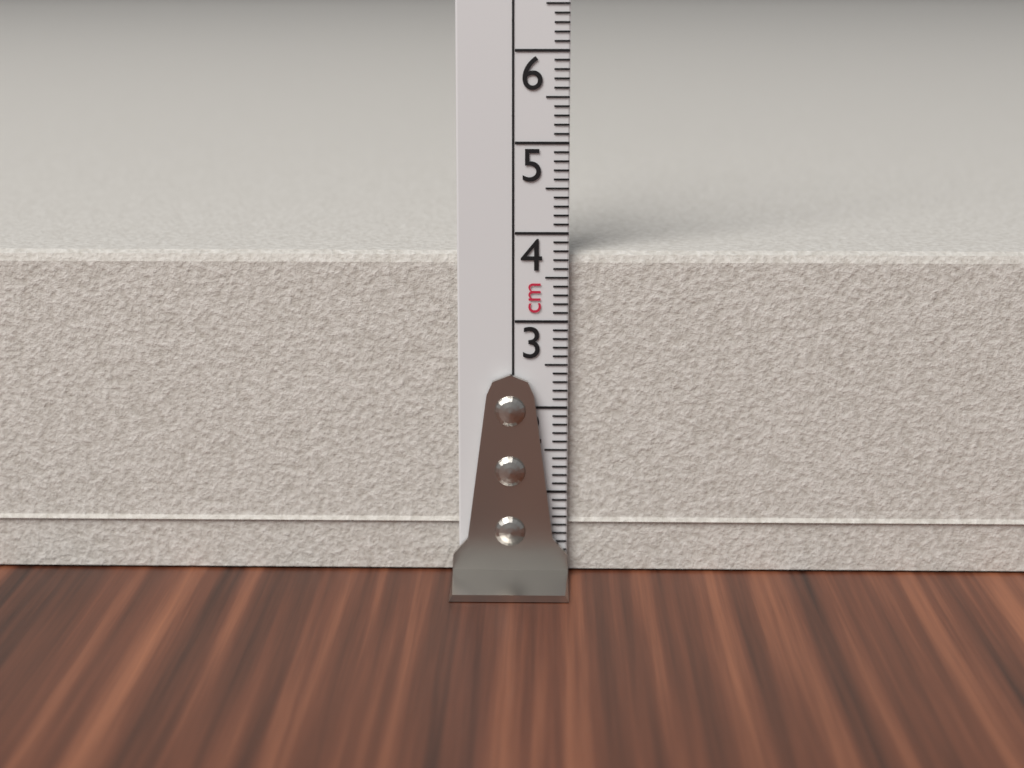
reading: 3.8 cm
